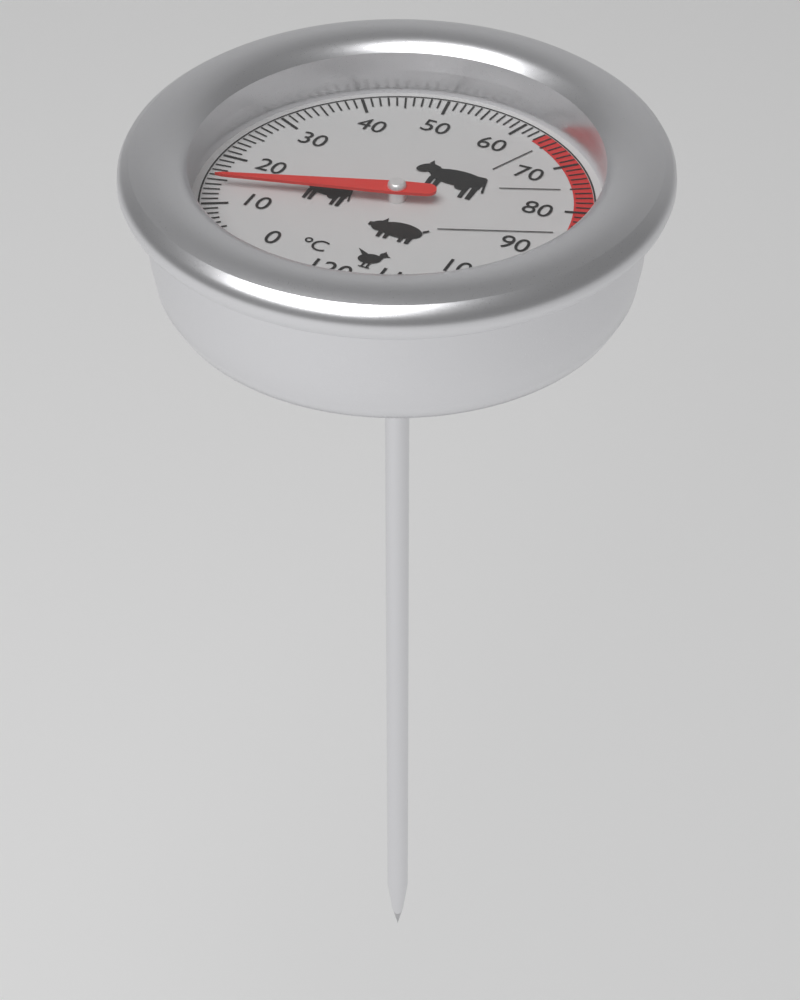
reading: 14 °C
